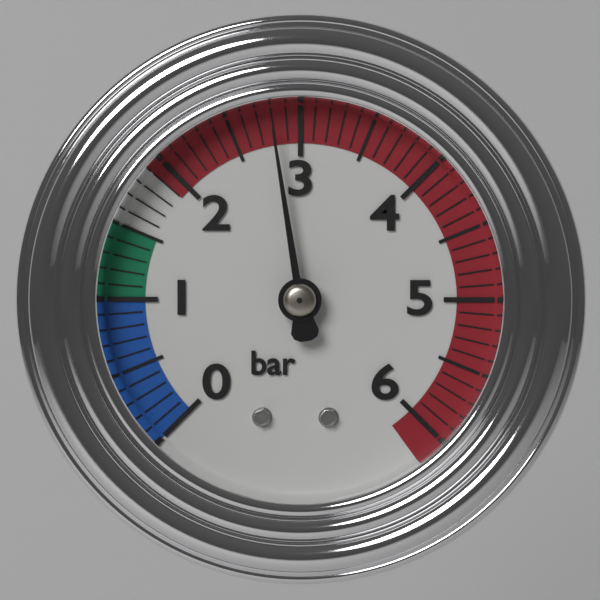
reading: 2.8 bar
